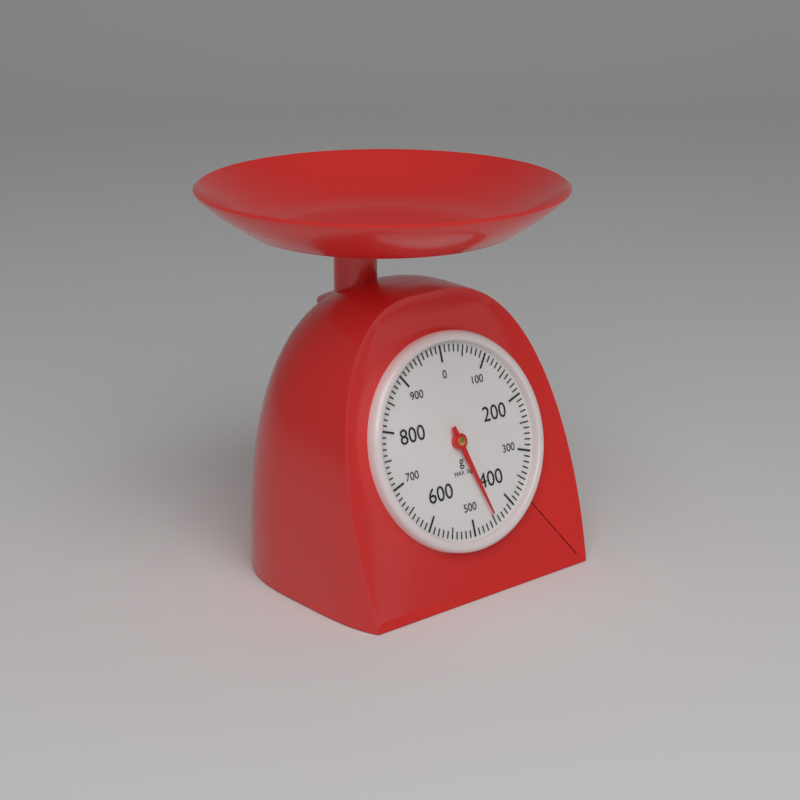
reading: 450 g
